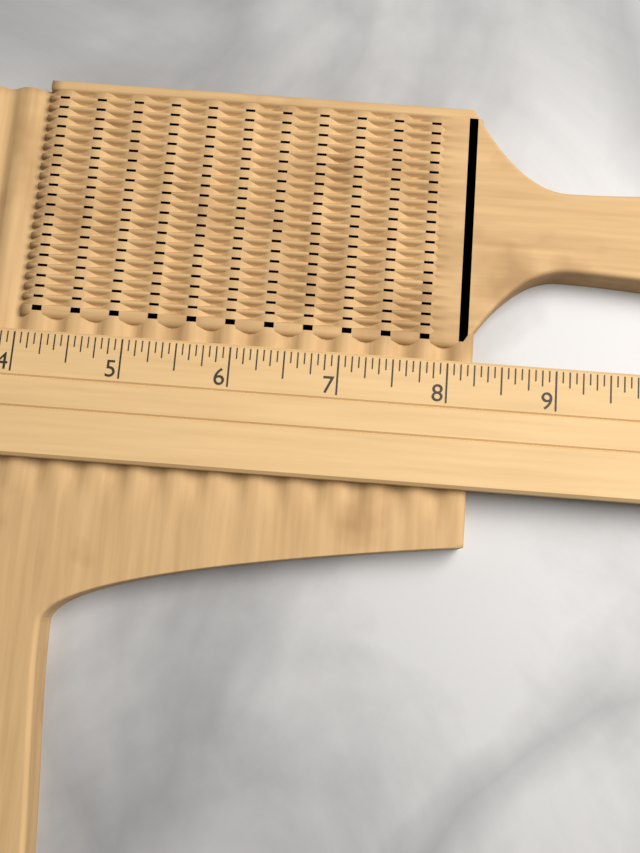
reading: 8.2500 (no unit)
